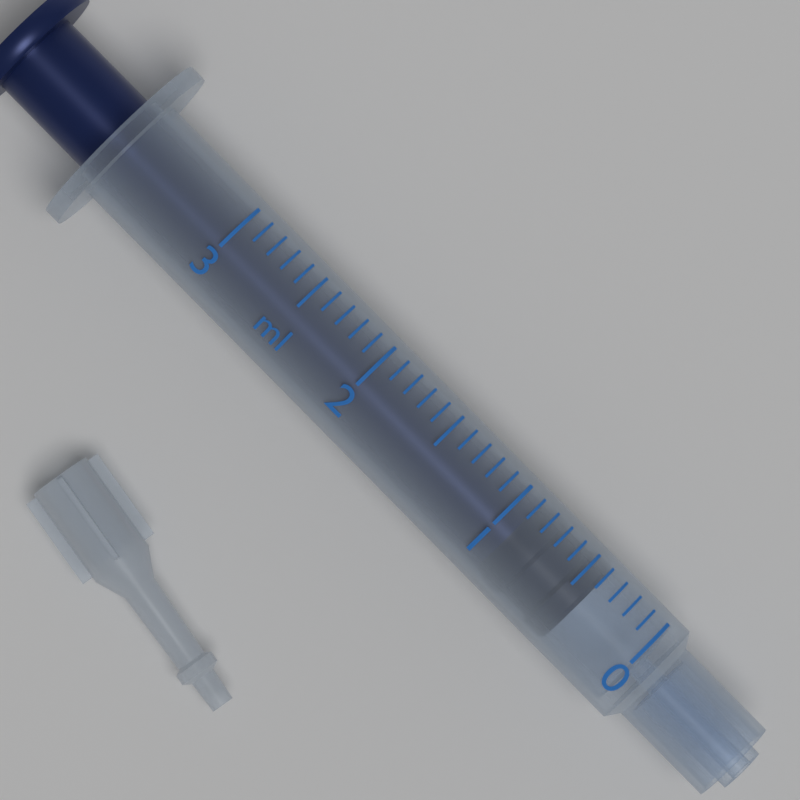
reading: 0.4 ml
